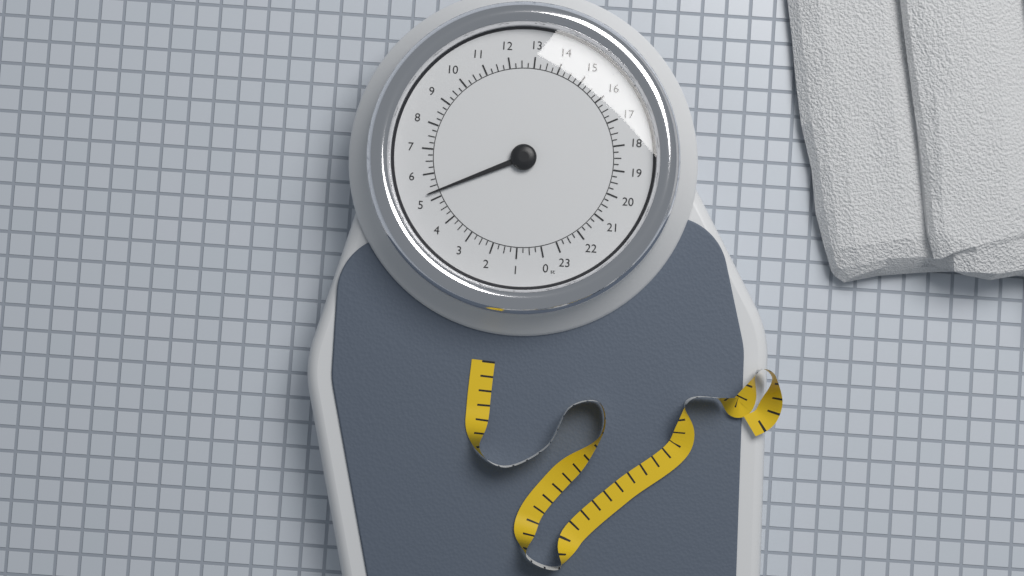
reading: 5.25 st
